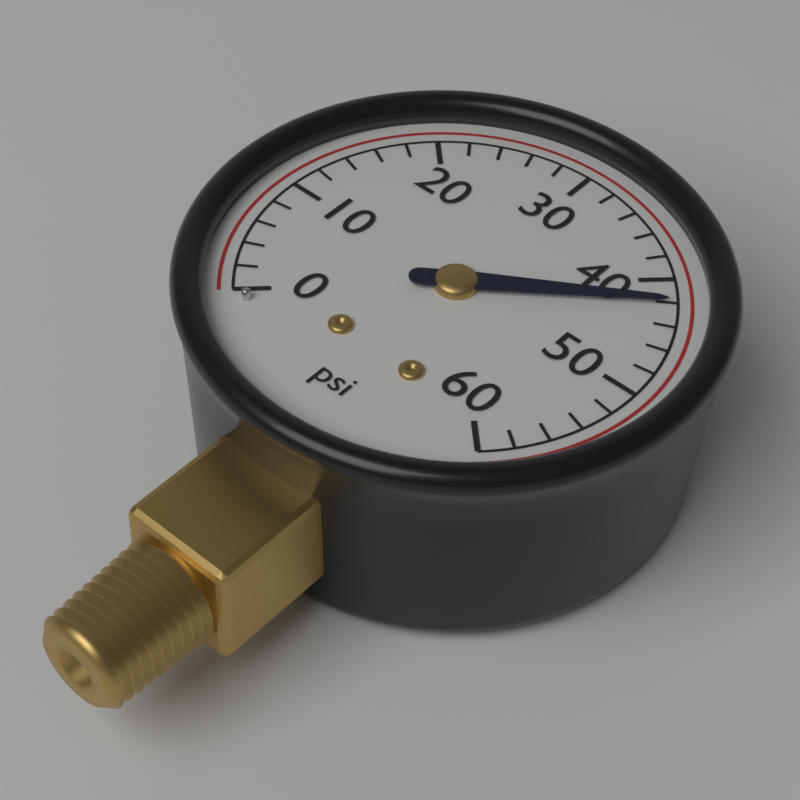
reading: 42 psi
